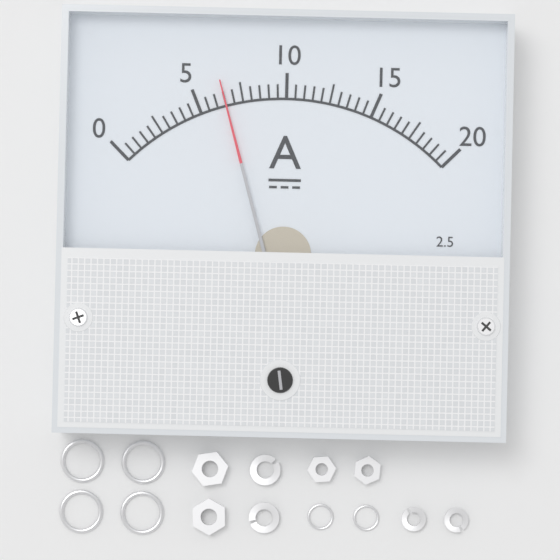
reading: 6.5 A
